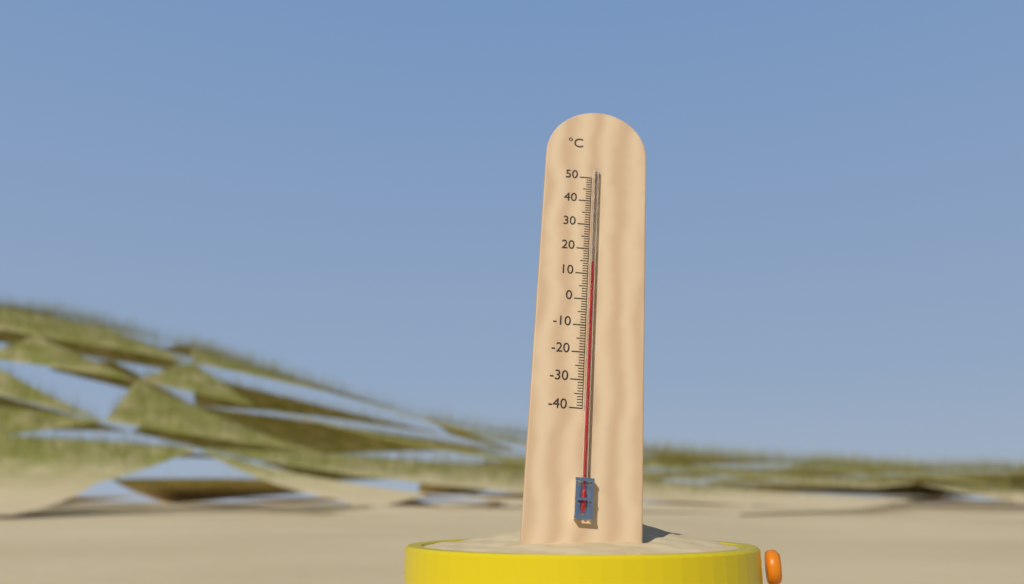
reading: 14 °C
